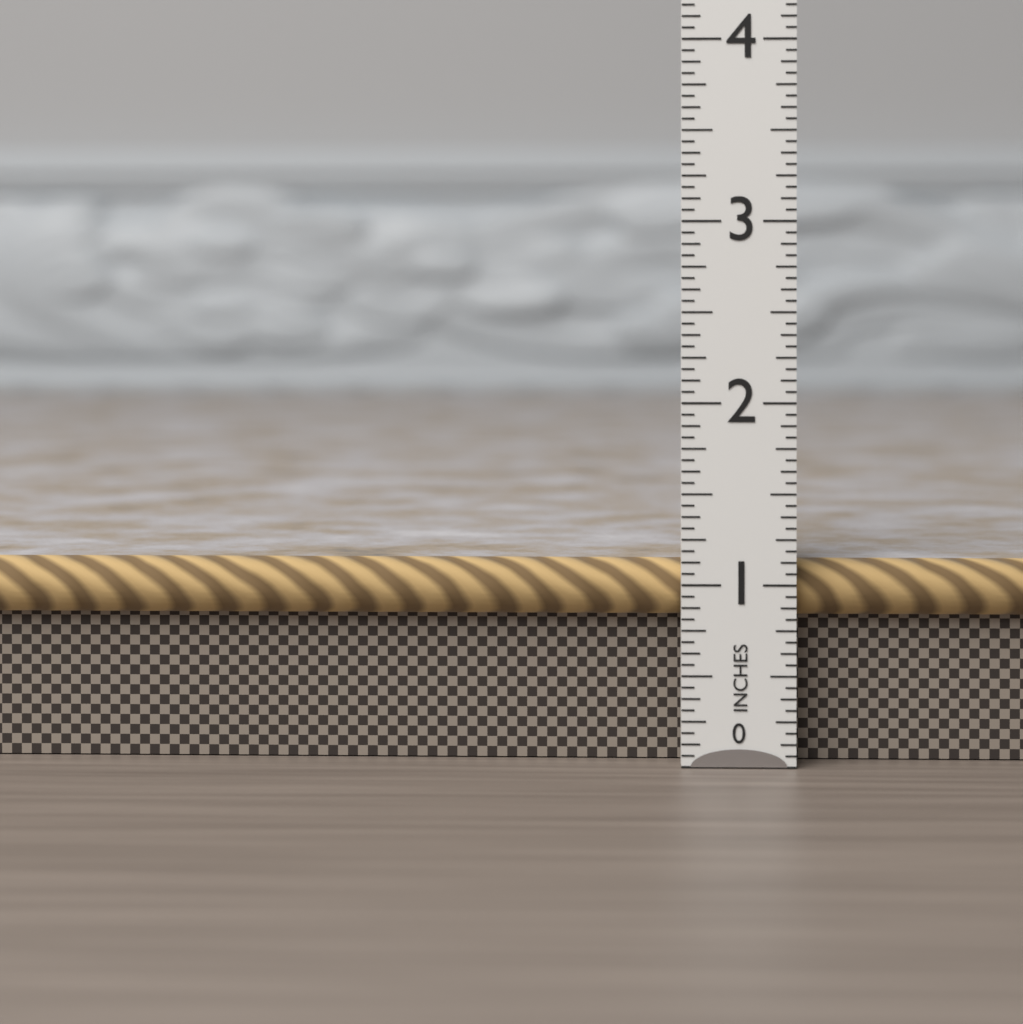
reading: 1.1250 in
